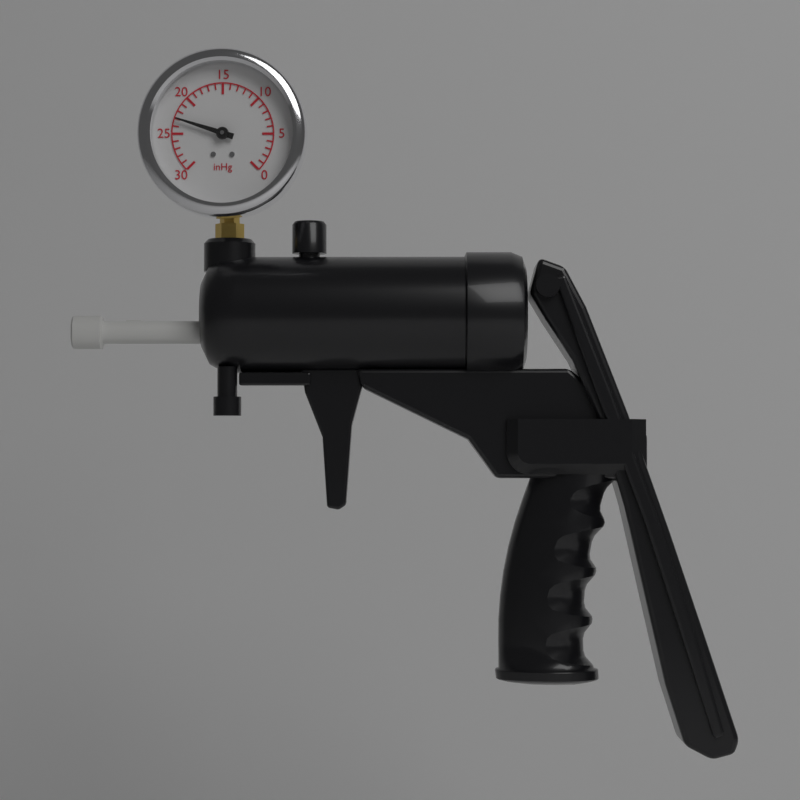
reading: 23 inHg
